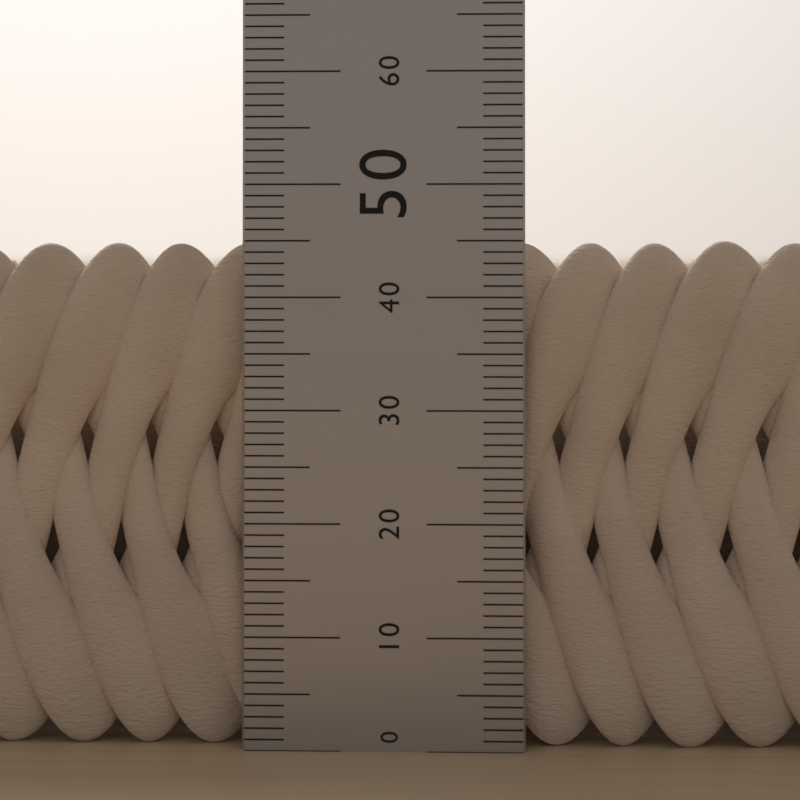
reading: 45 (no unit)
